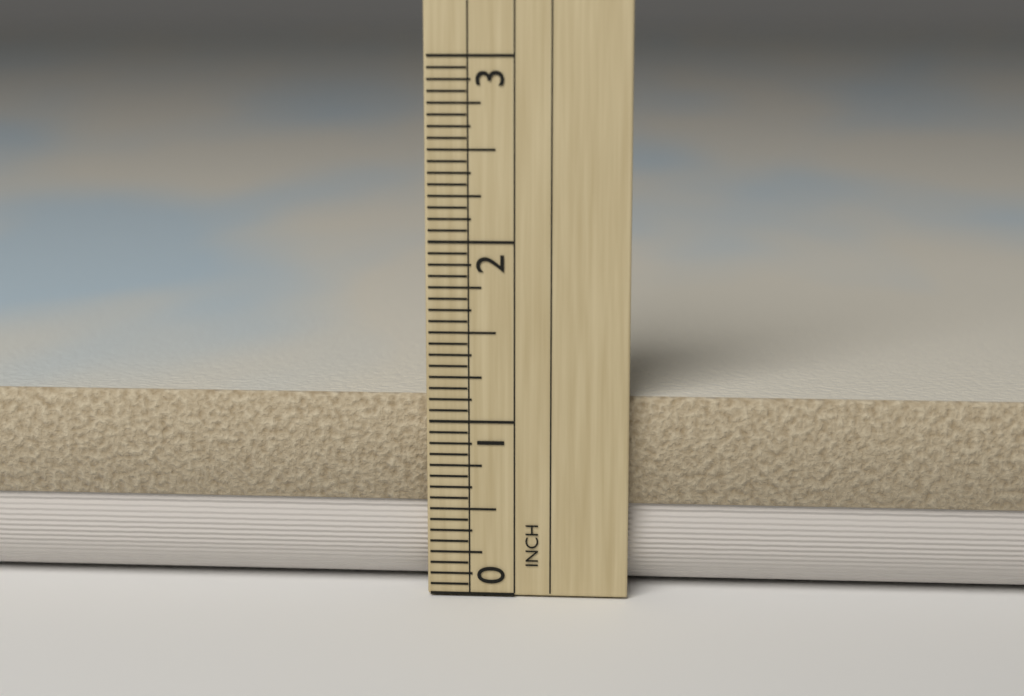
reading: 1.1250 in
